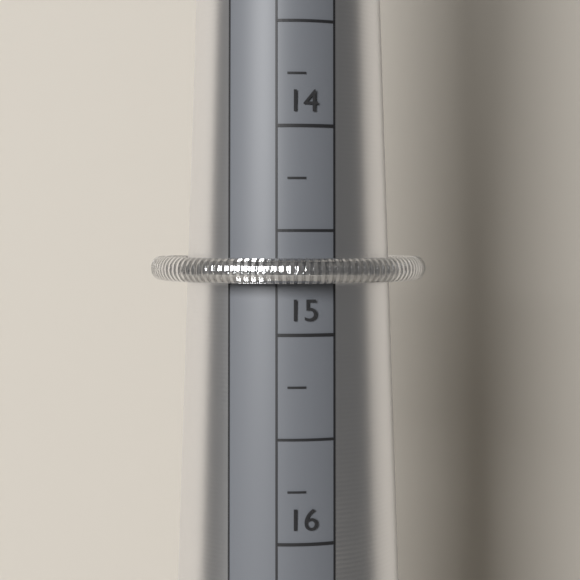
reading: 14.75 mm
